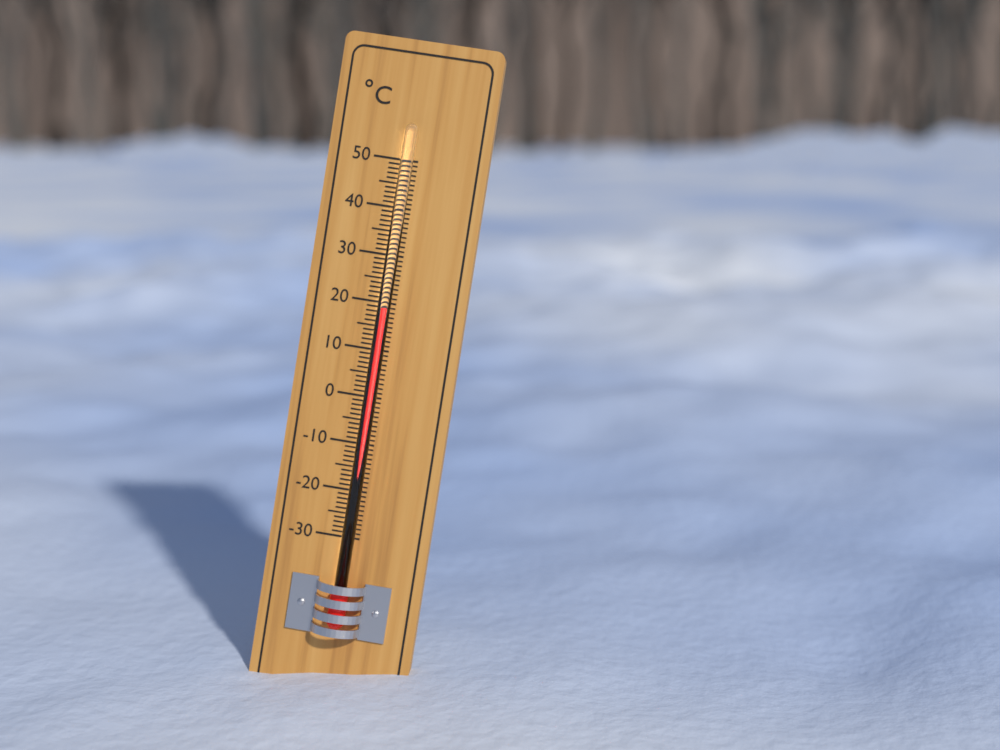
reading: 19 °C
